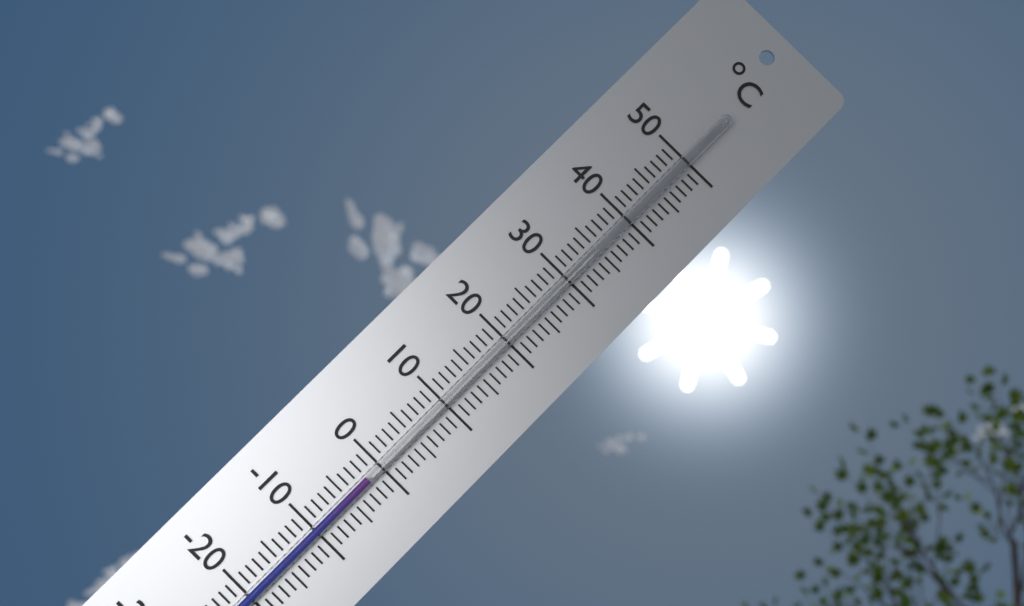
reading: -2 °C
